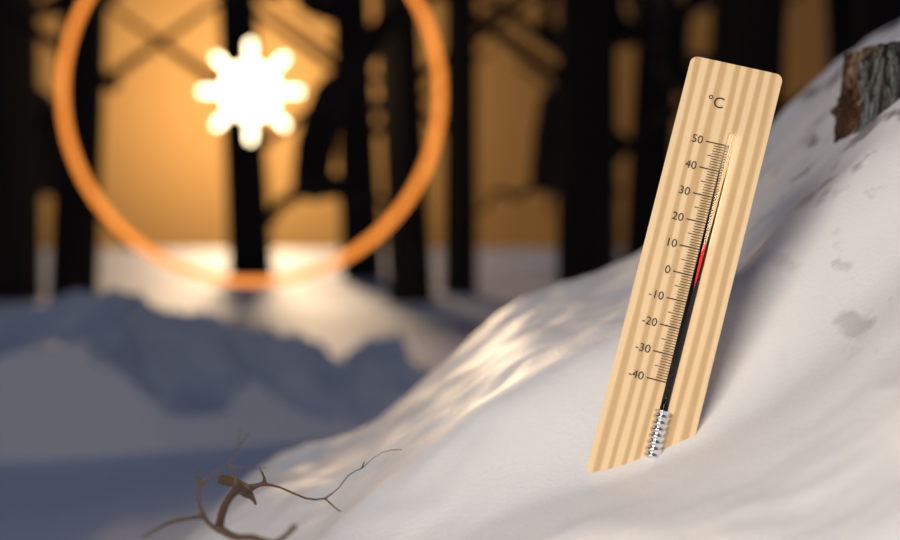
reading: 12 °C
